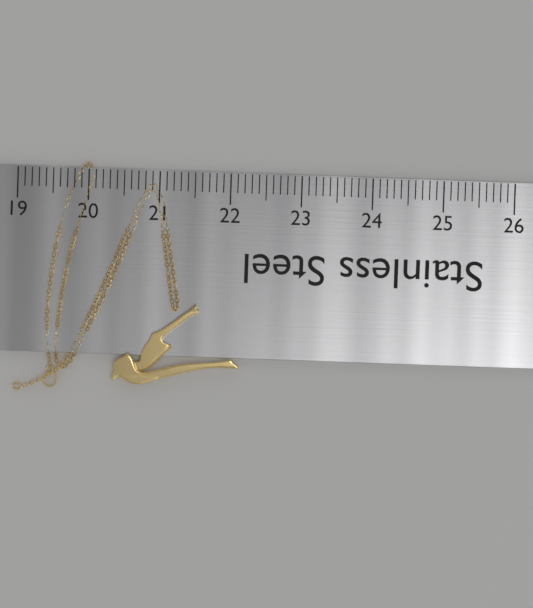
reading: 22.2 (no unit)
